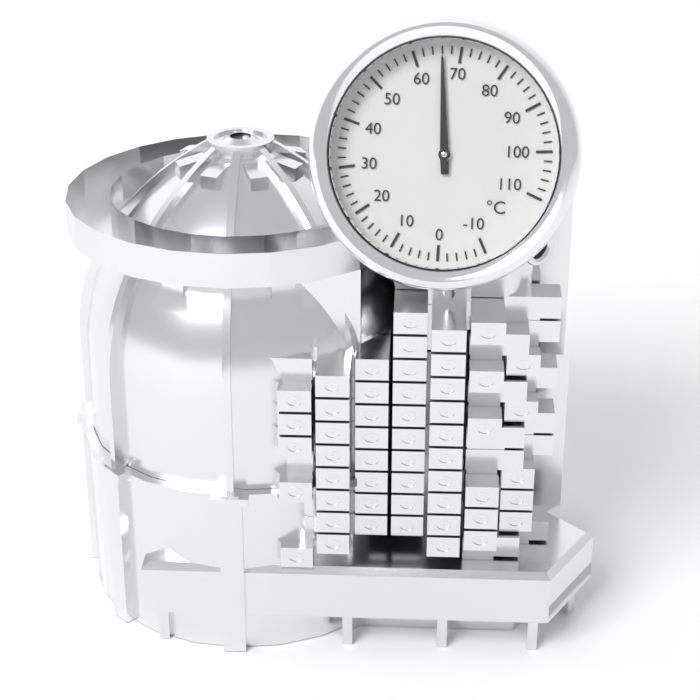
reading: 66 °C
